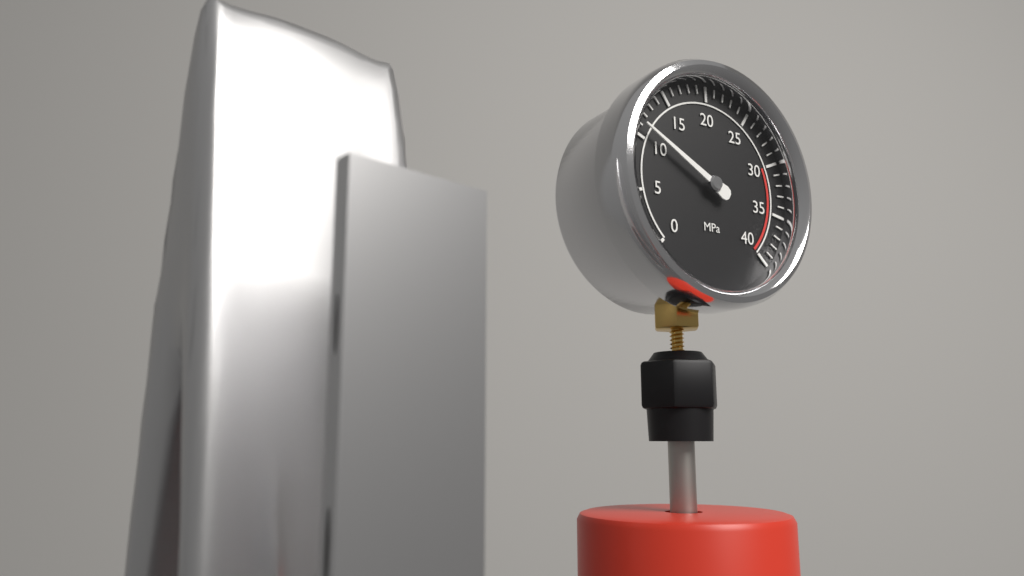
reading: 11 MPa
